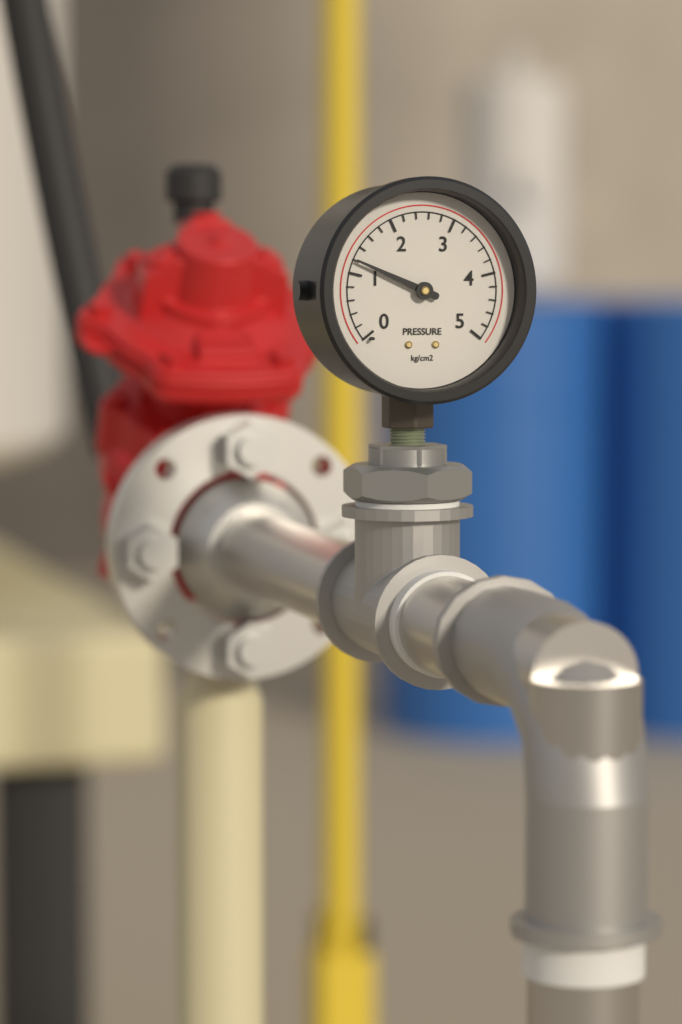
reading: 1.2 kg/cm2
